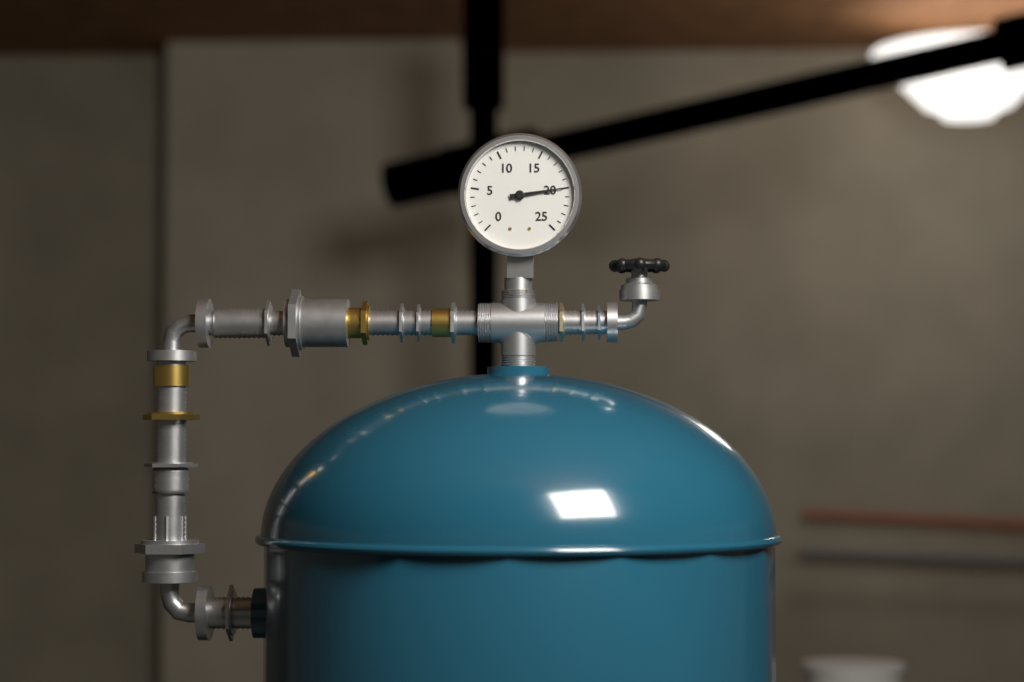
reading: 20 (no unit)
